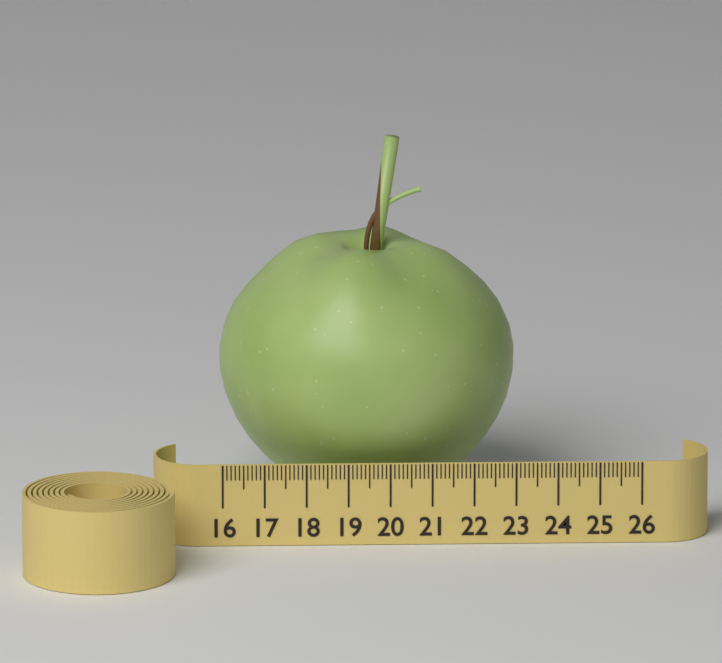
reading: 23.1 (no unit)
